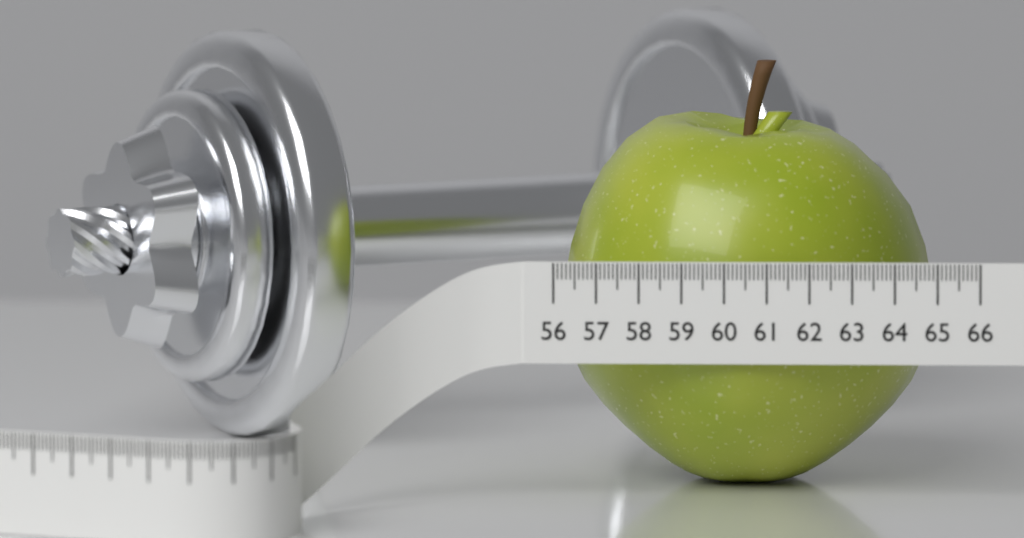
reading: 64.8 (no unit)
